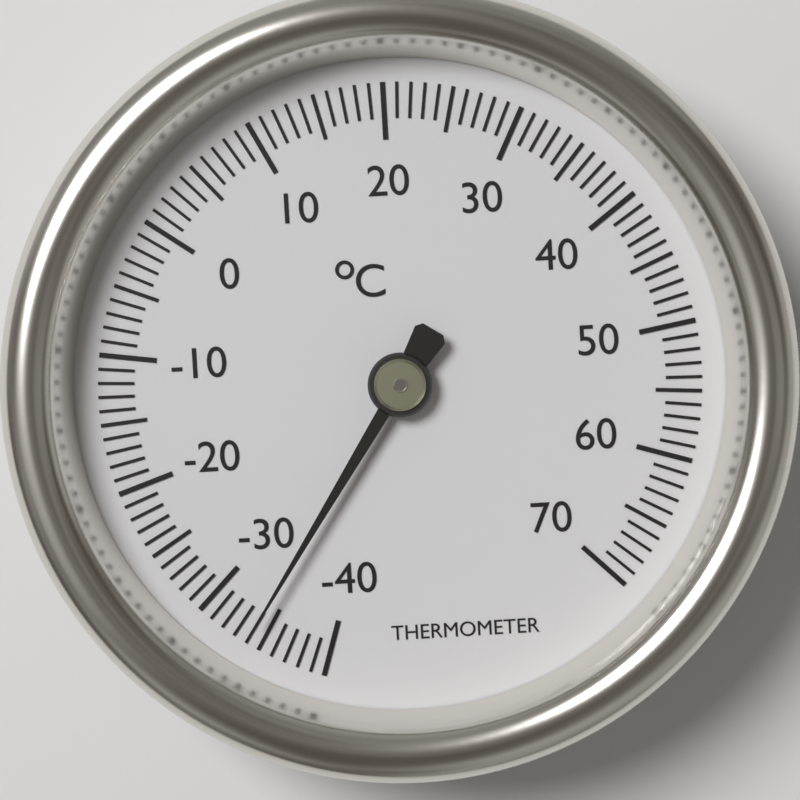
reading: -34 °C
